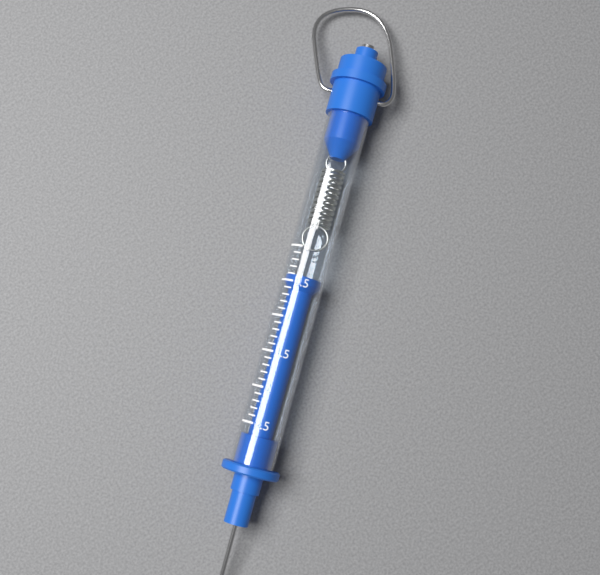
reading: 0.4 N
